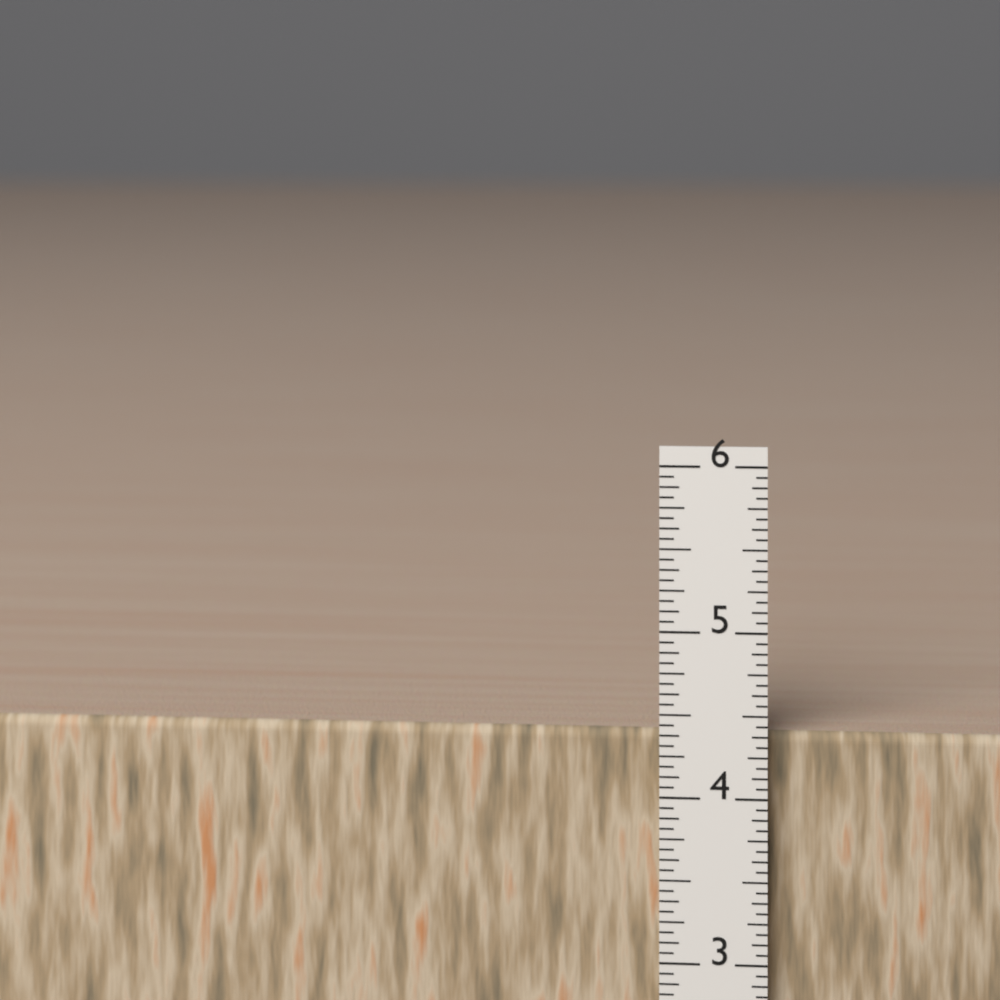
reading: 4.3750 in
